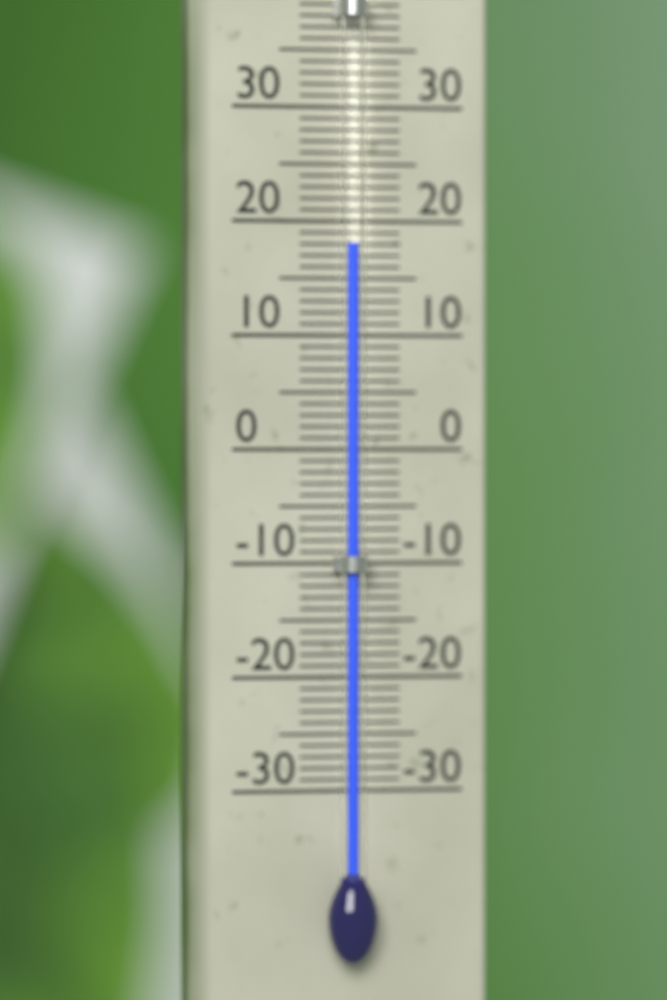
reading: 18 °C
